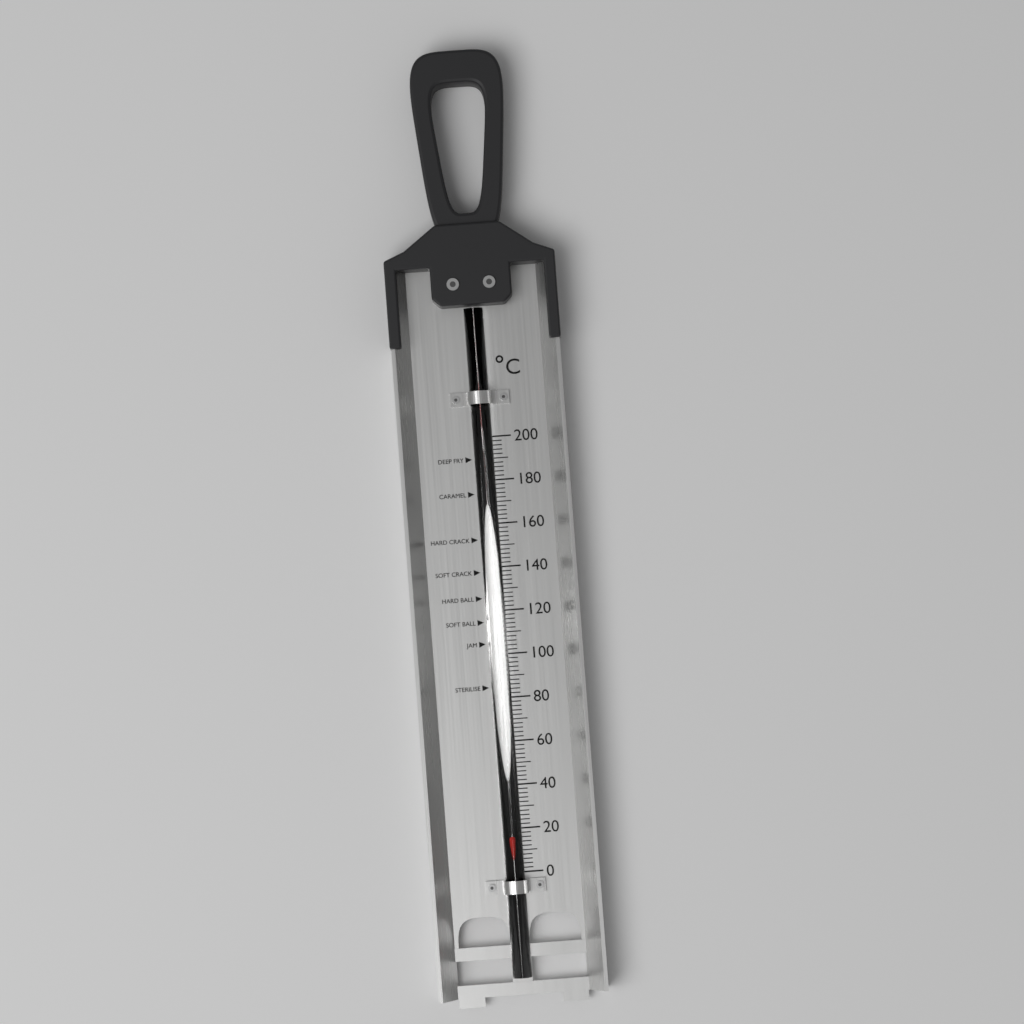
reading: 18 °C
